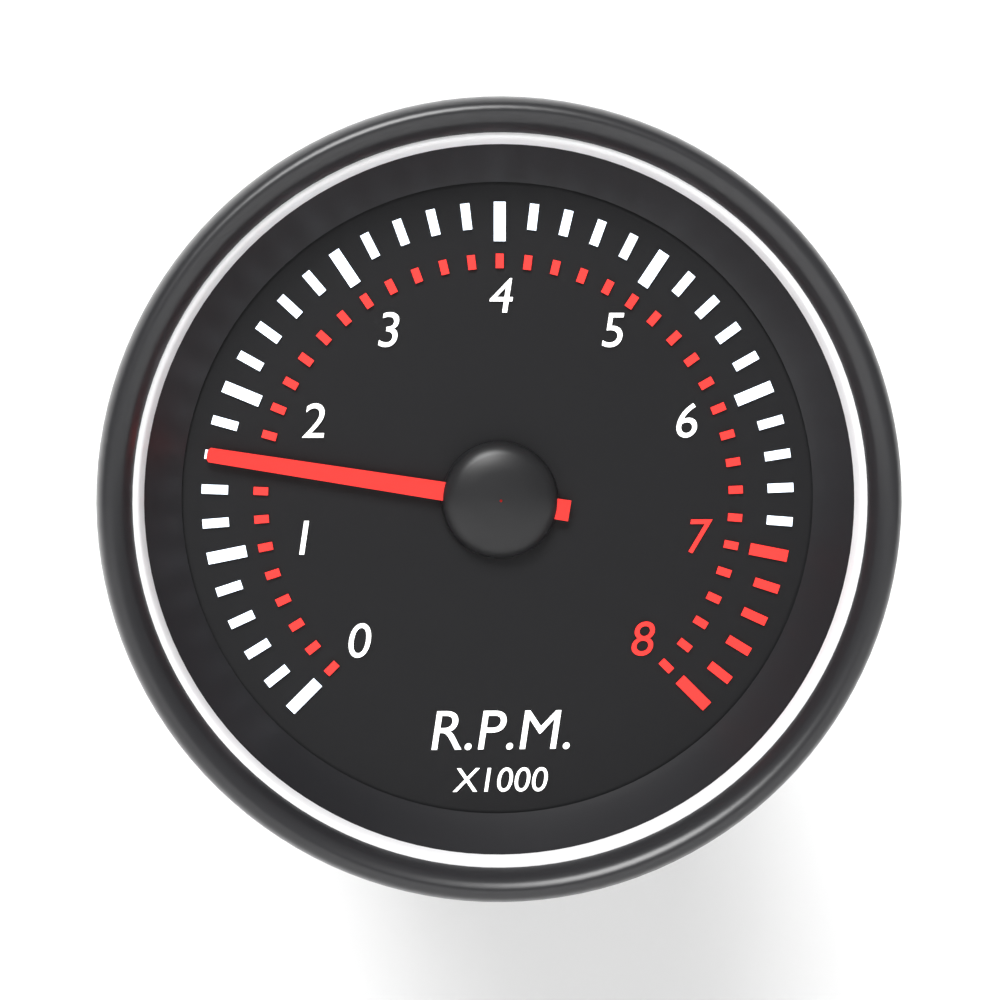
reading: 1.6 x1000 RPM
